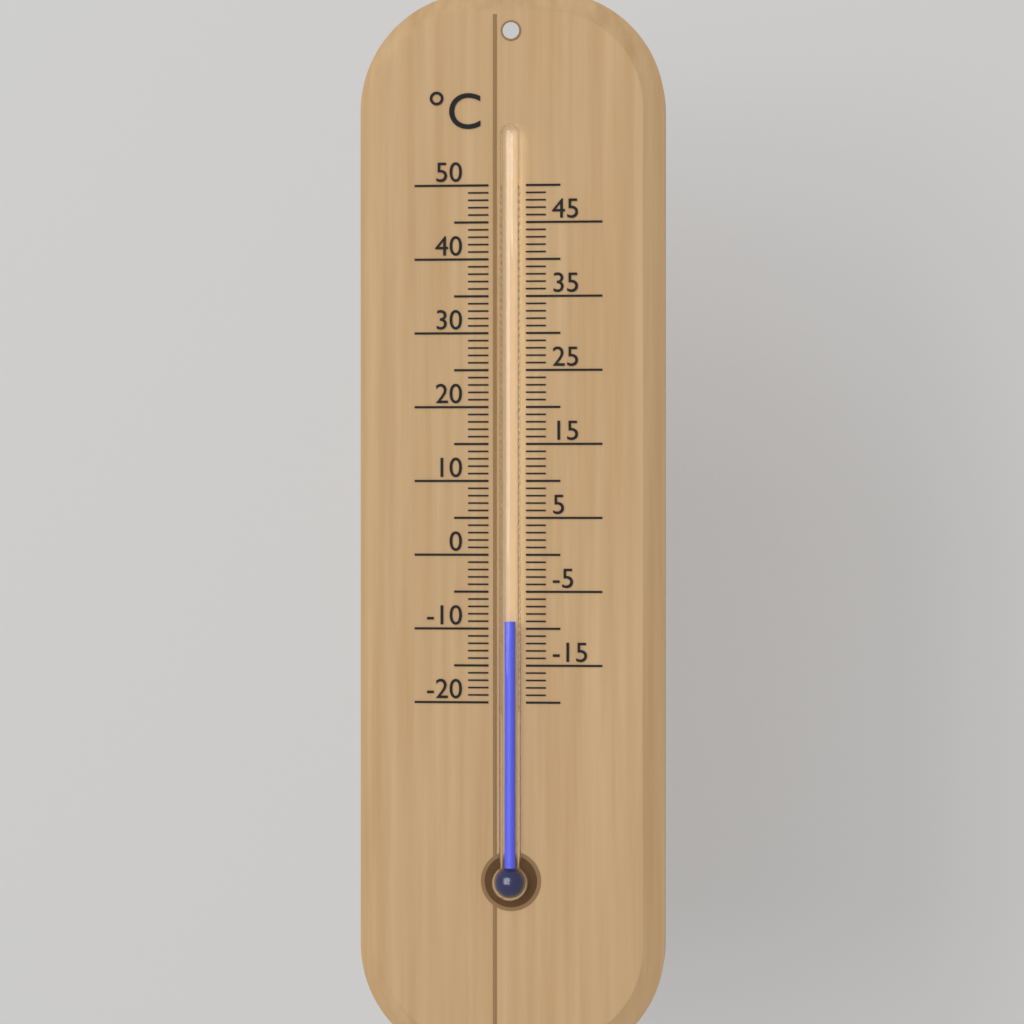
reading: -9 °C
